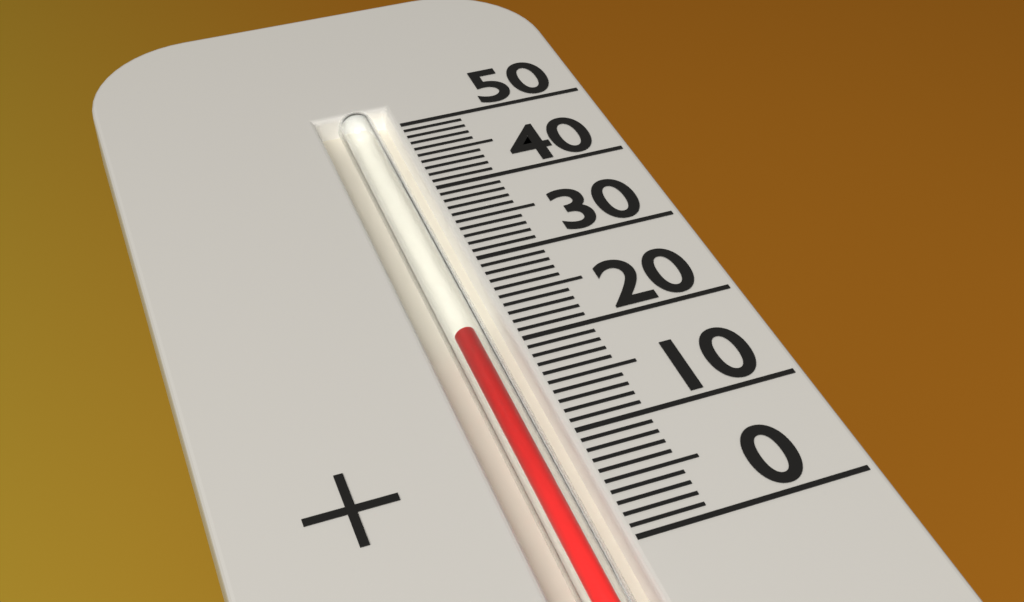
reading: 22 (no unit)
